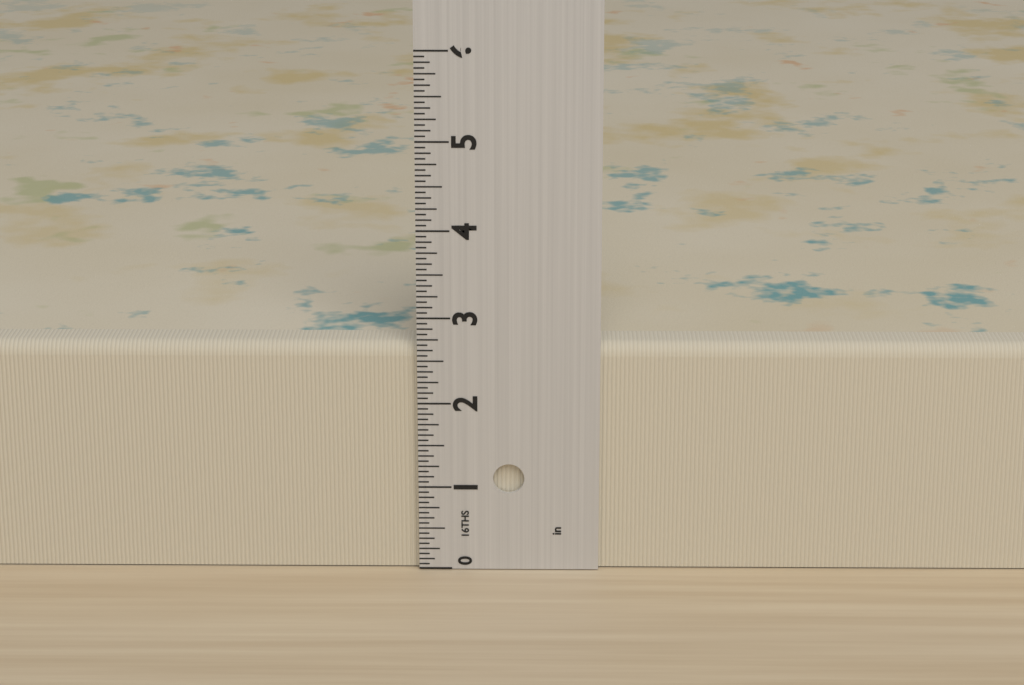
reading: 2.6875 in
